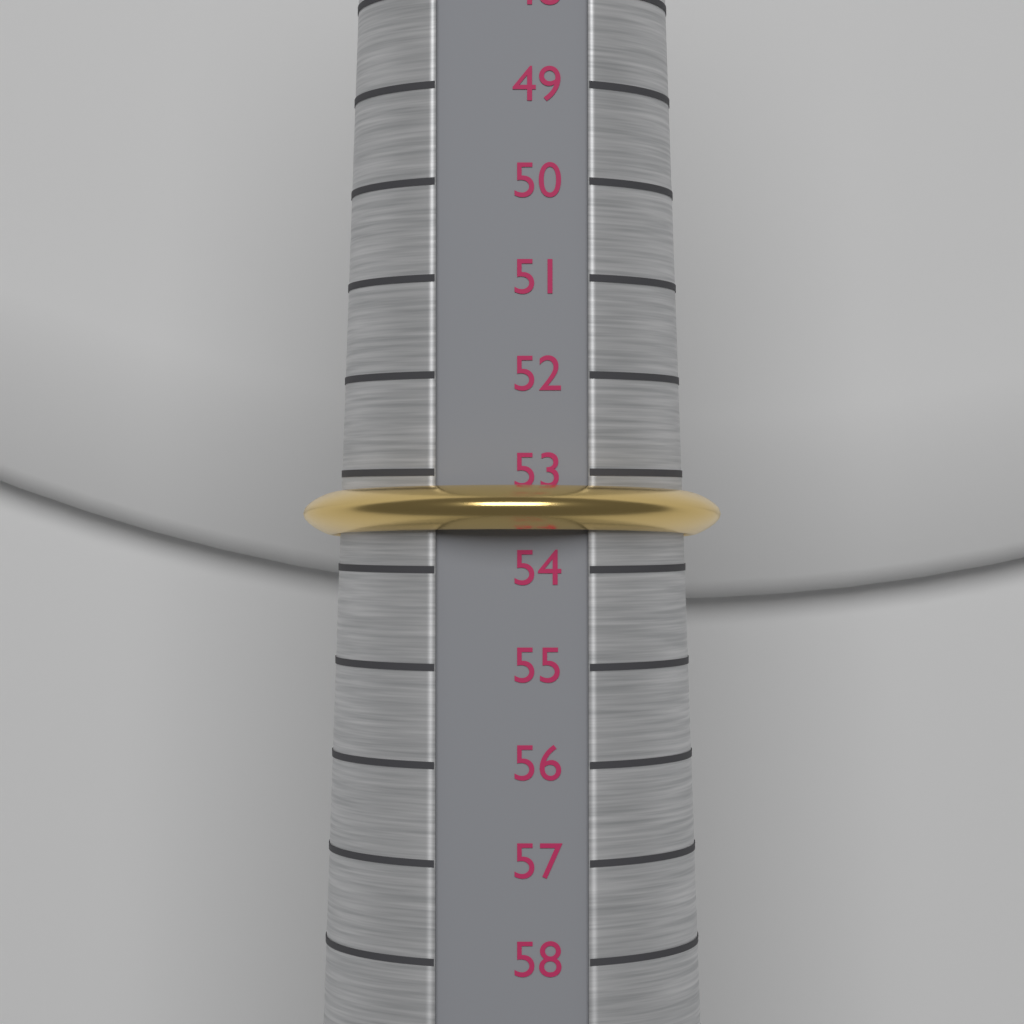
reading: 53.6 (no unit)
